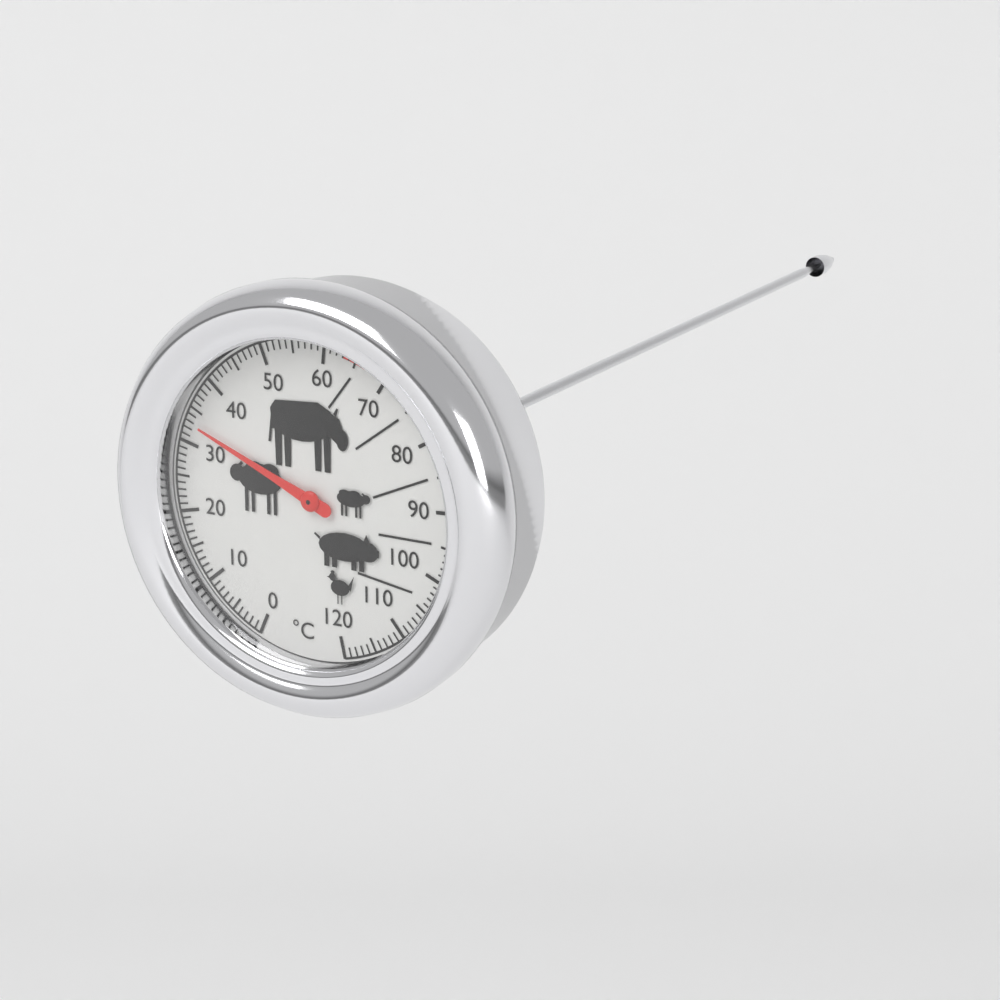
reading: 33 °C
